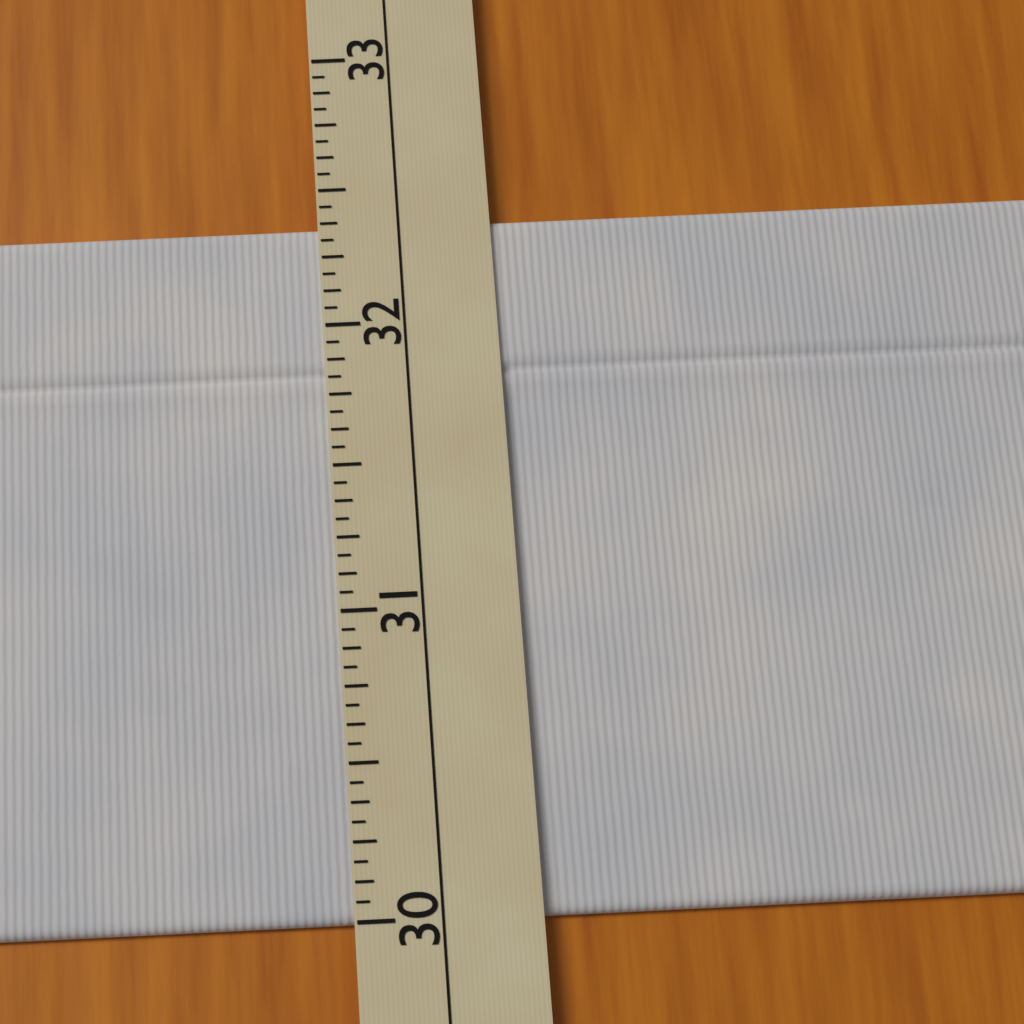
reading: 32.3750 (no unit)
